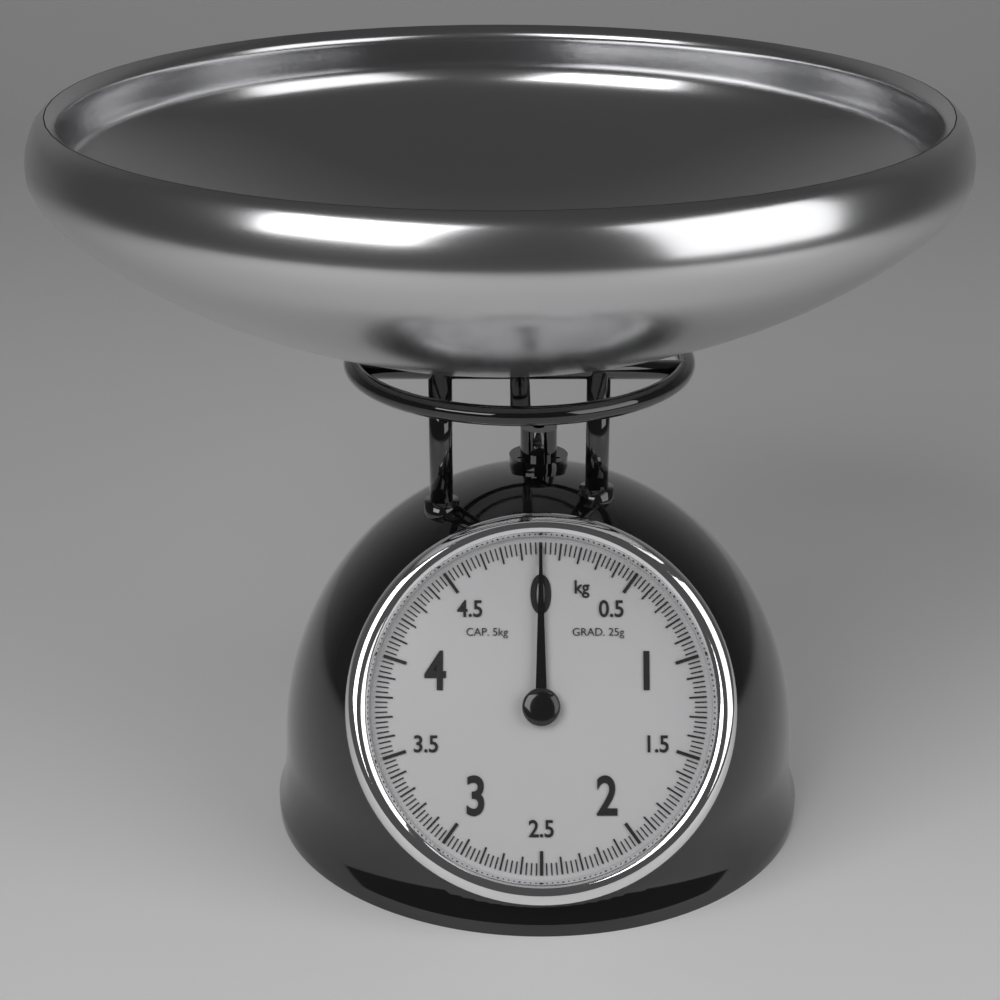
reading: 0.000 kg
